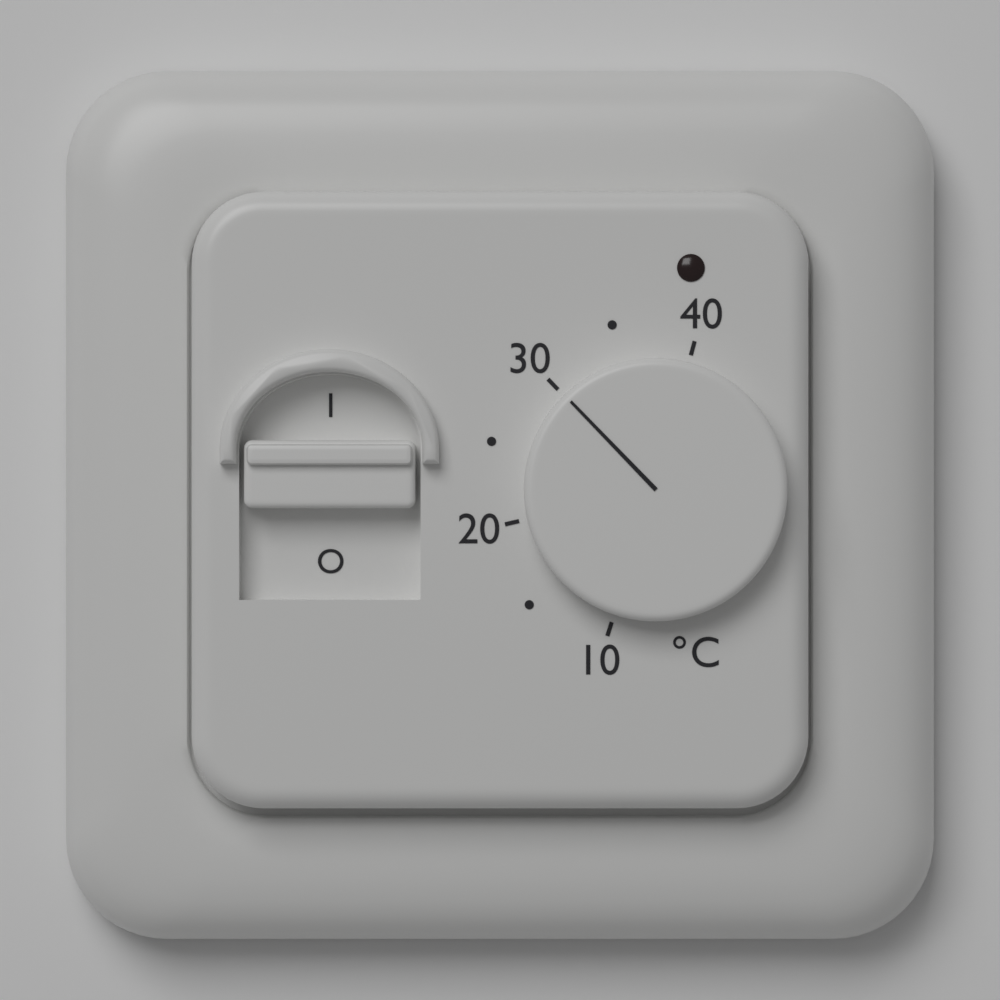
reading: 30 °C
